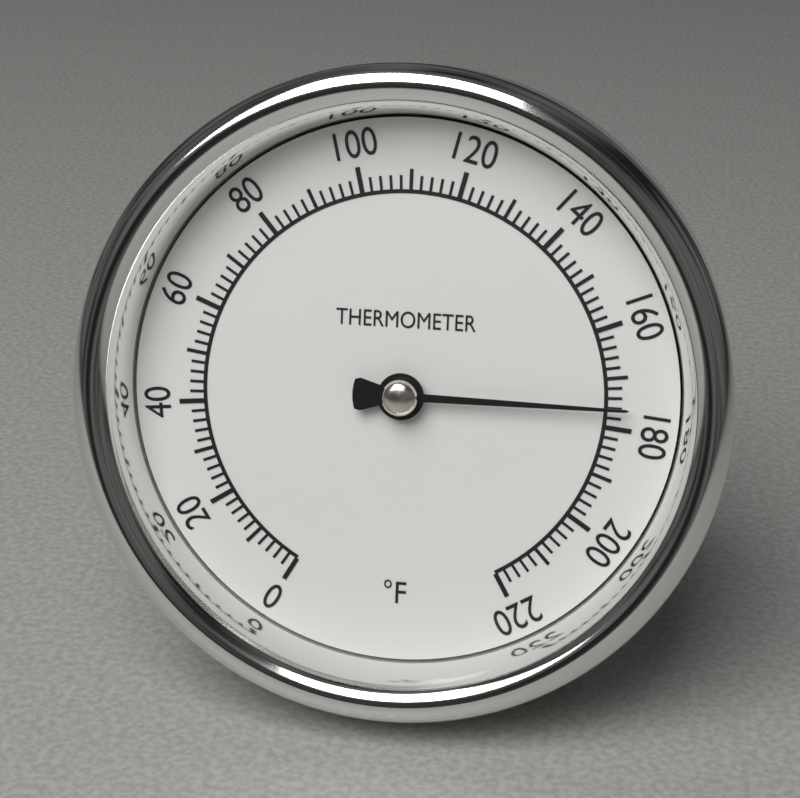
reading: 176 °F
